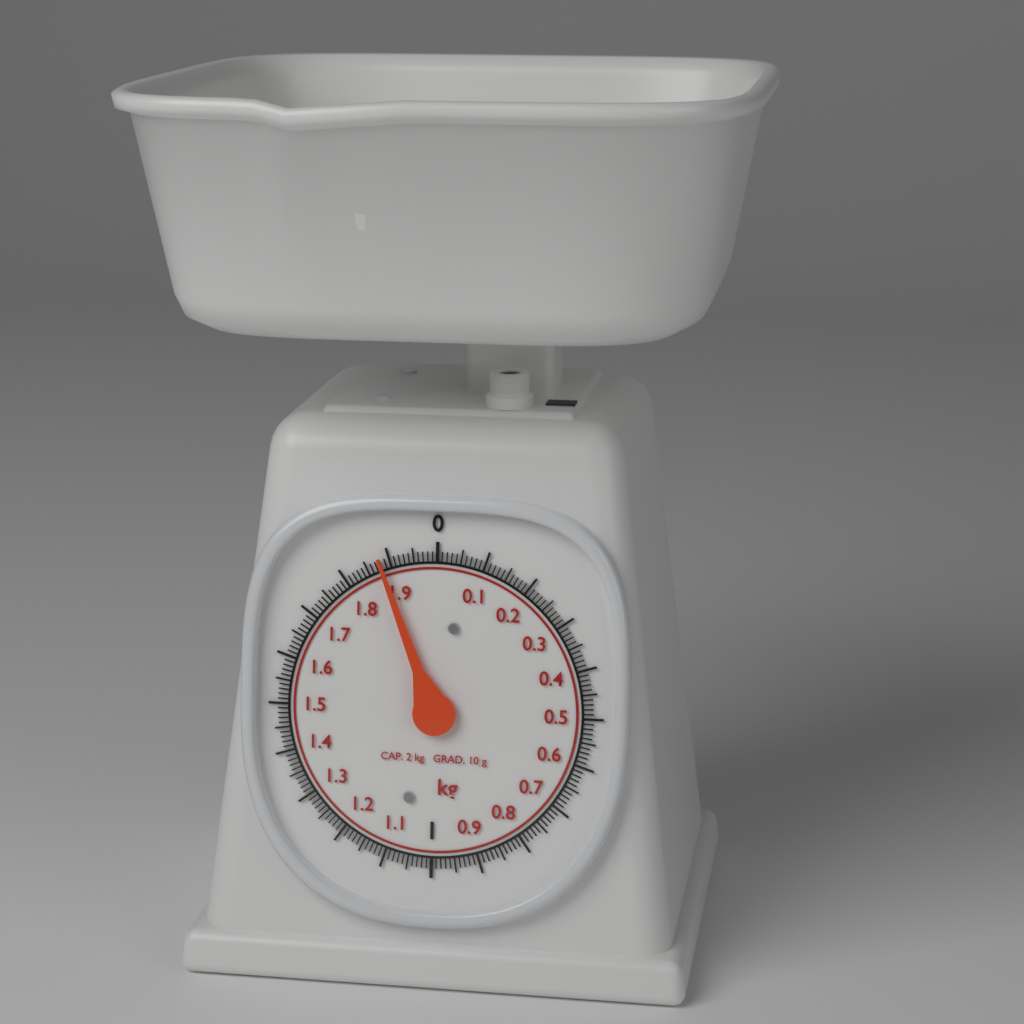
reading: 1.88 kg
